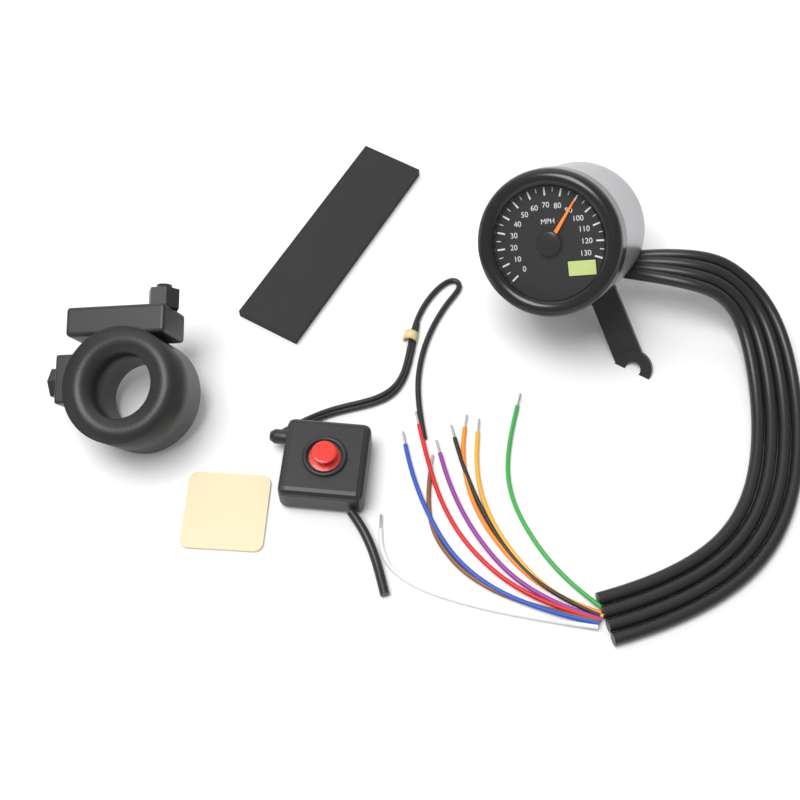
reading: 90 MPH
